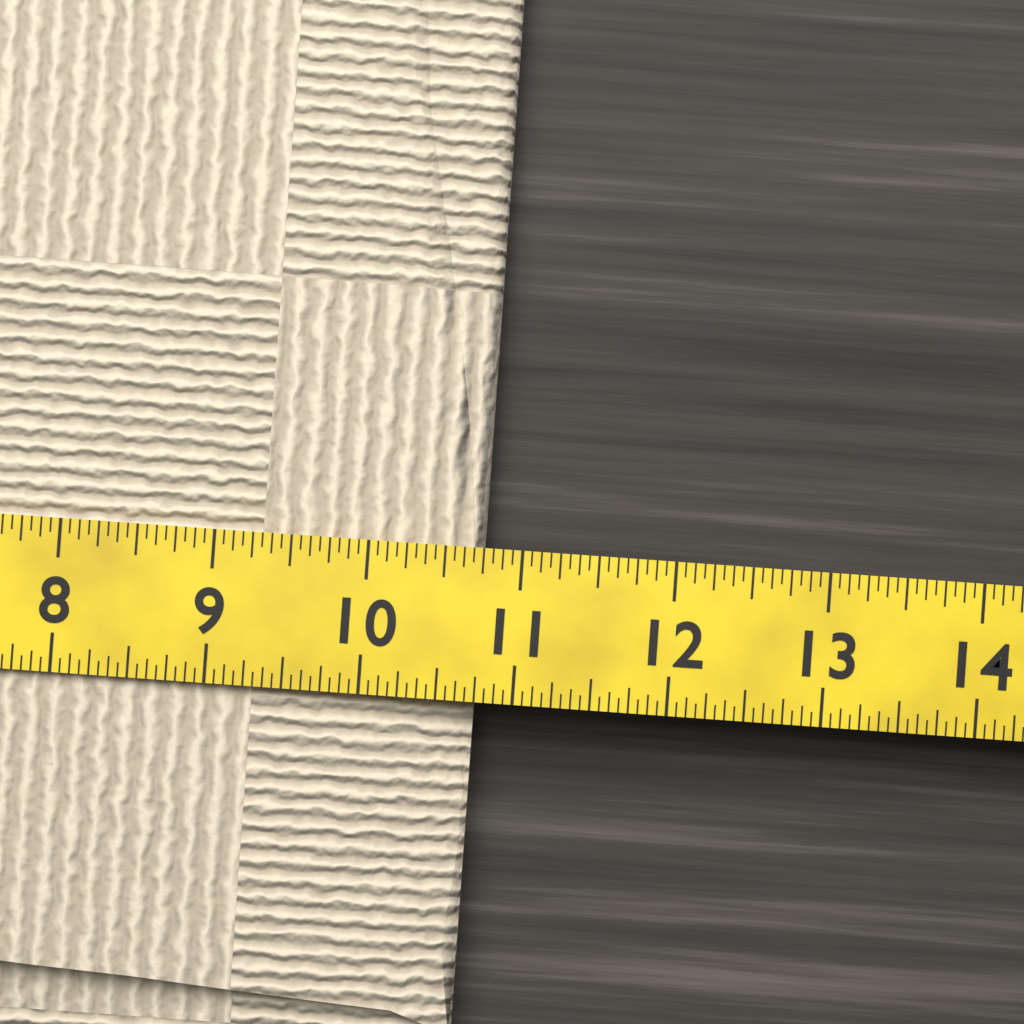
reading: 10.7500 (no unit)
